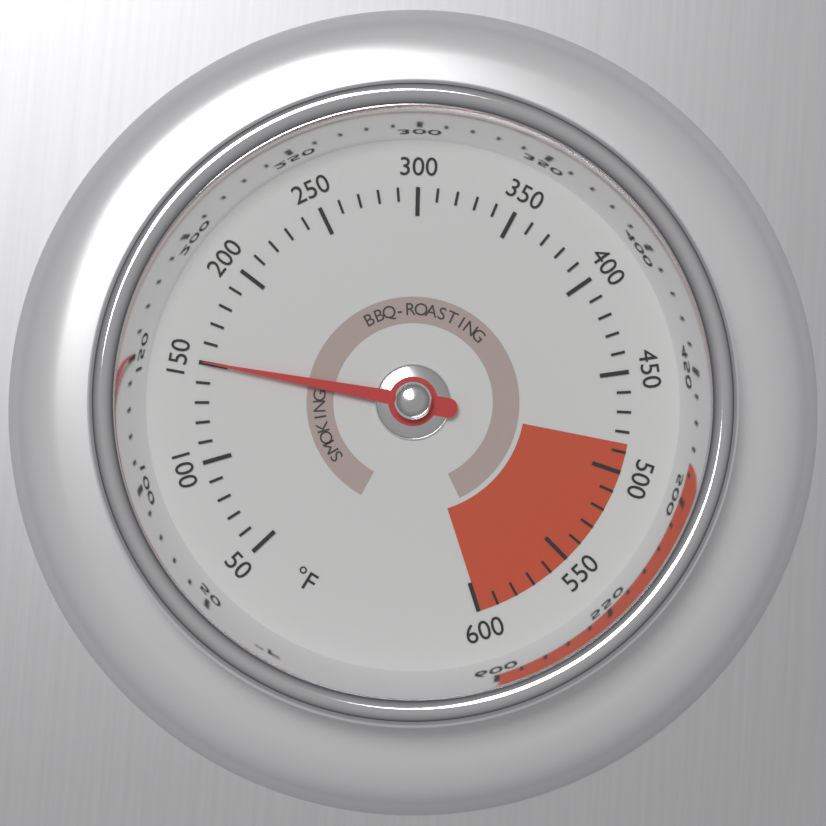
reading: 150 °F
